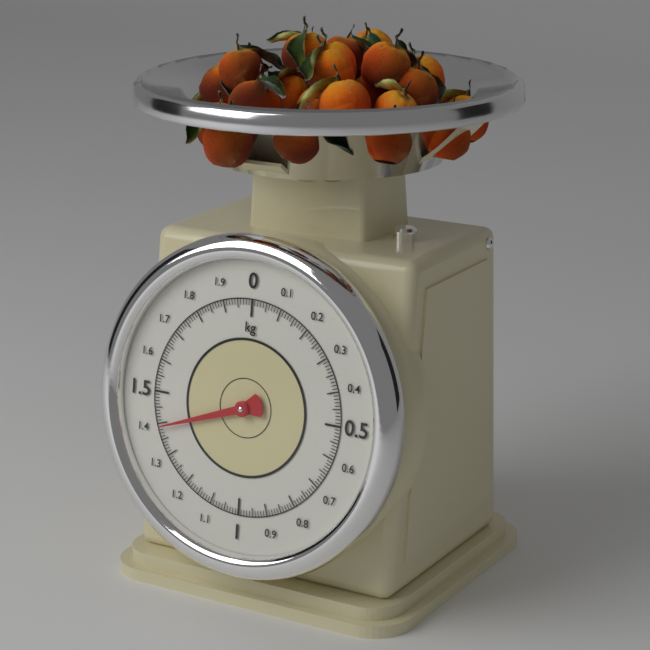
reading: 1.39 kg
